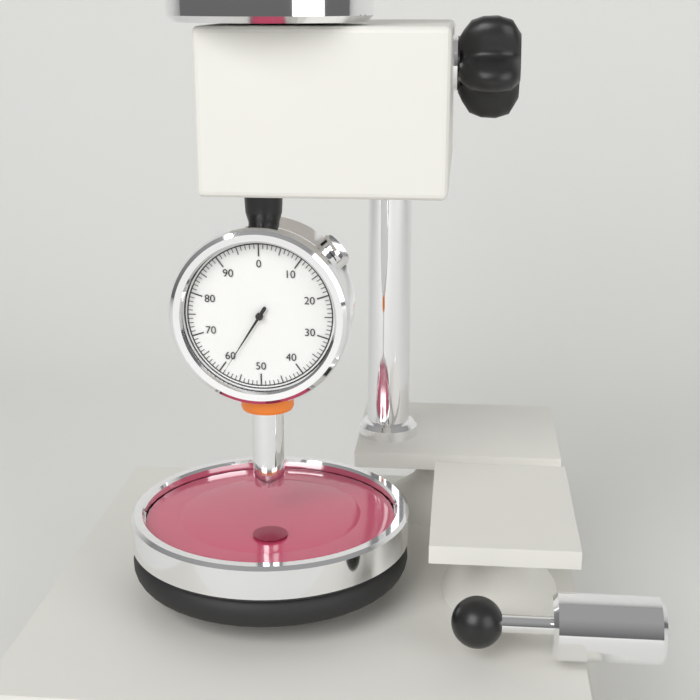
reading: 59 (no unit)
